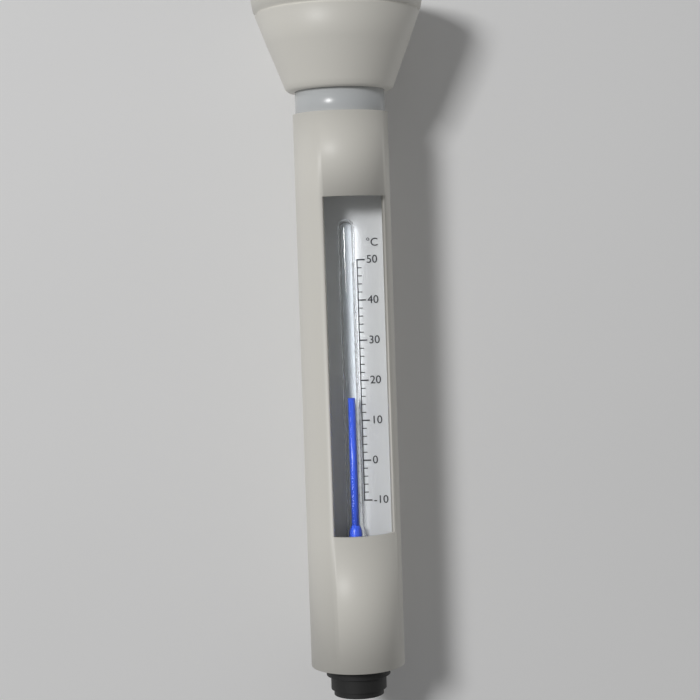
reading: 16 °C
